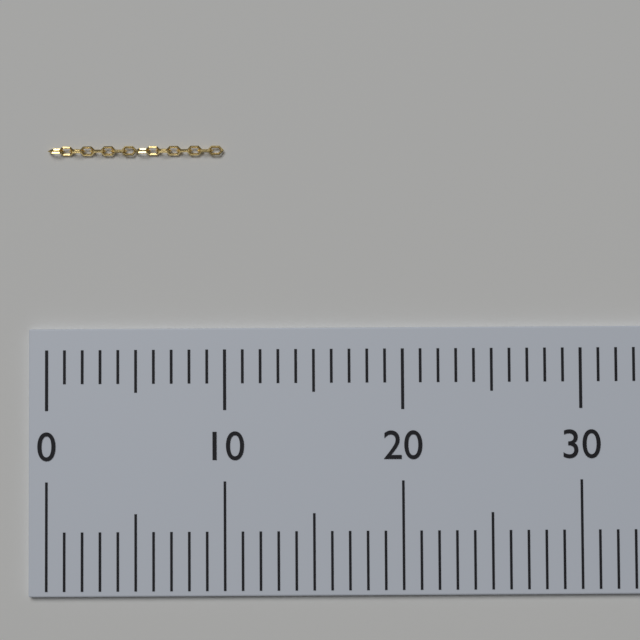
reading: 10 (no unit)
